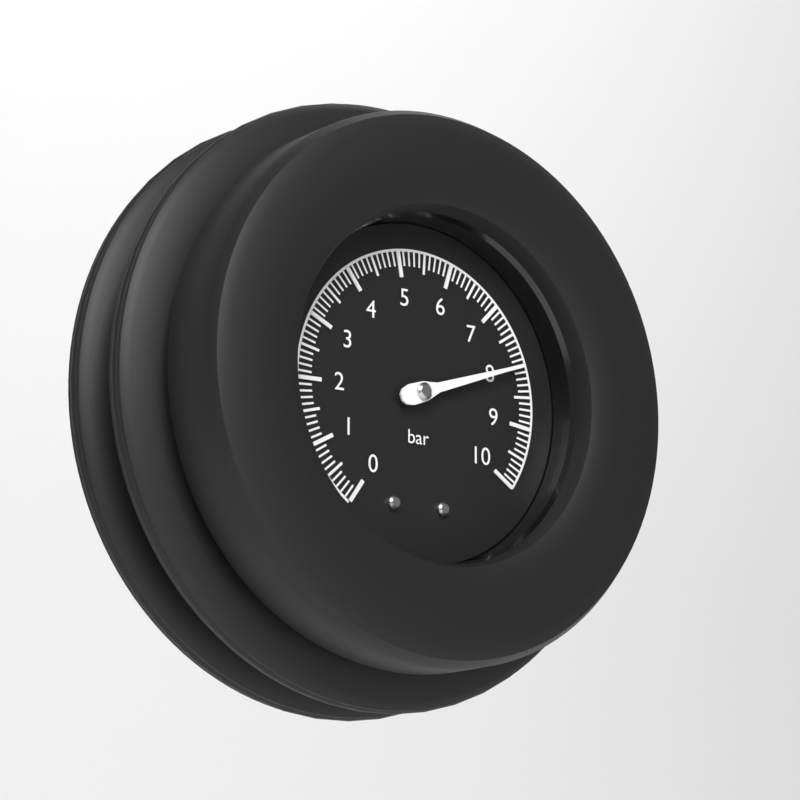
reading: 8.0 bar
